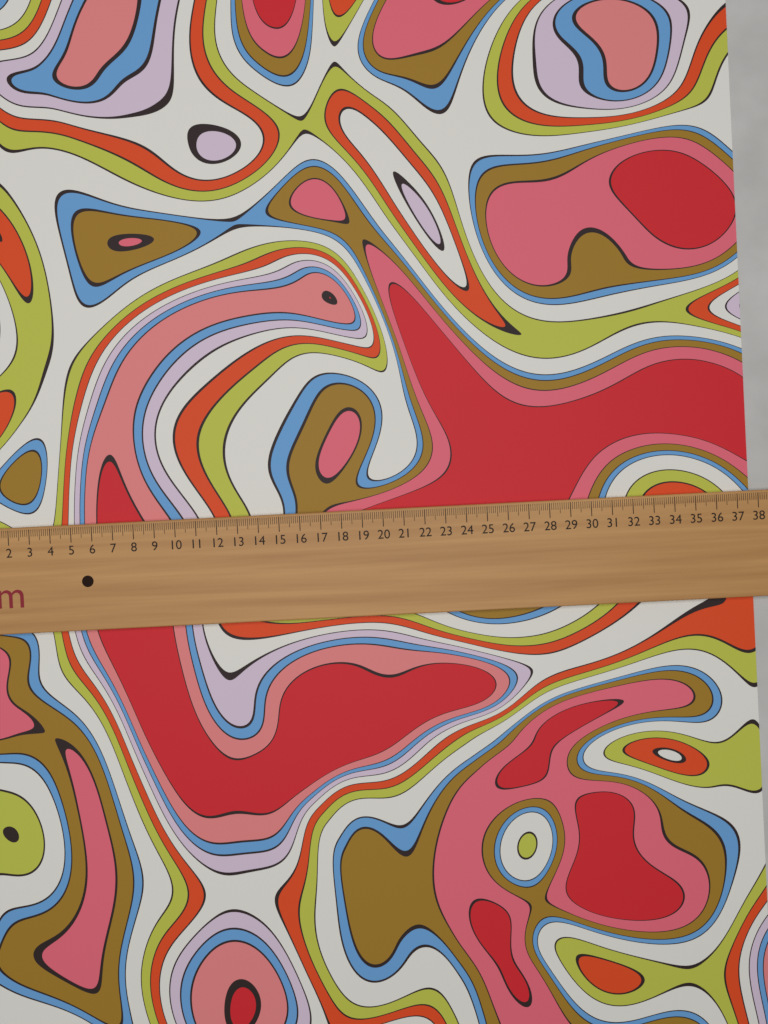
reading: 37.7 cm
